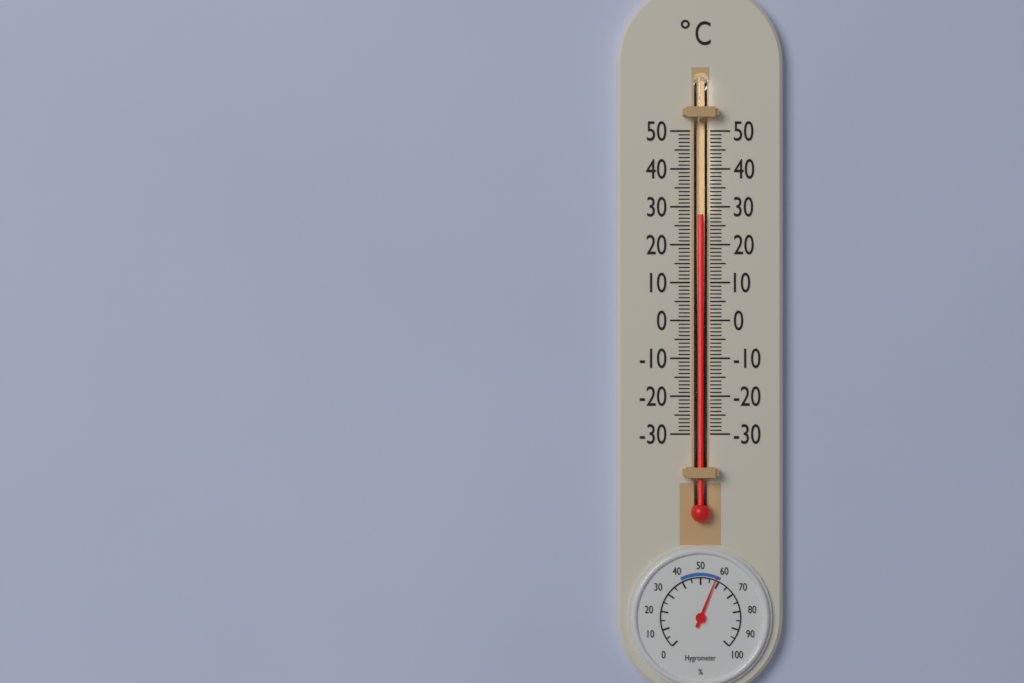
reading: 28 °C
